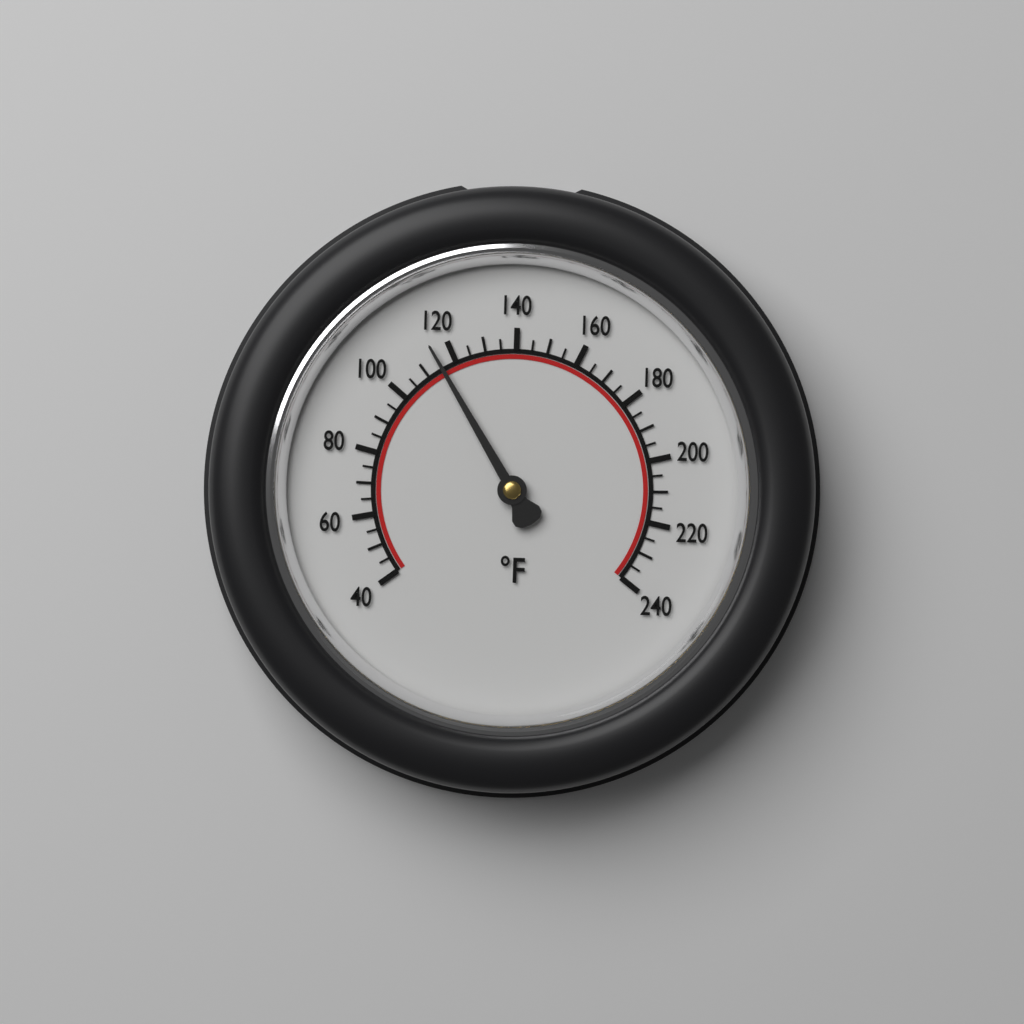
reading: 115 °F
